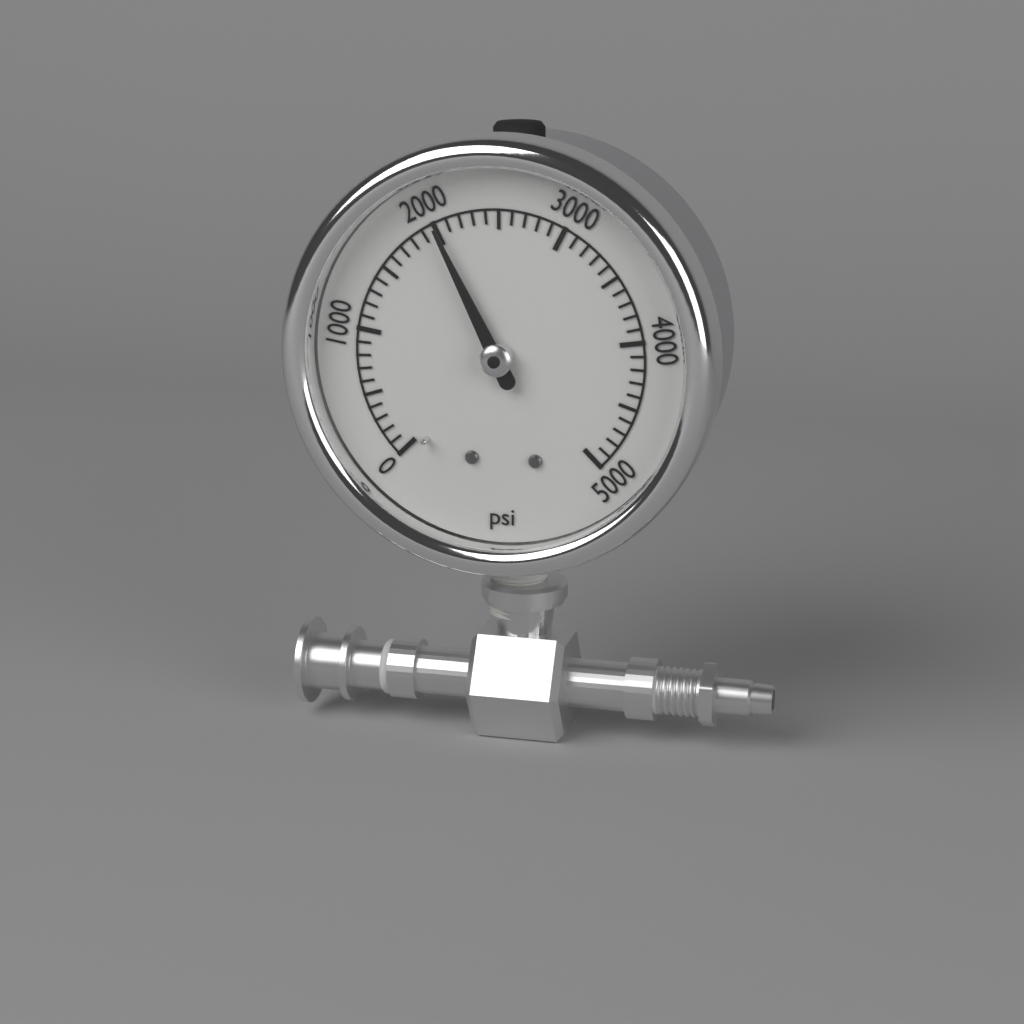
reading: 2000 psi
